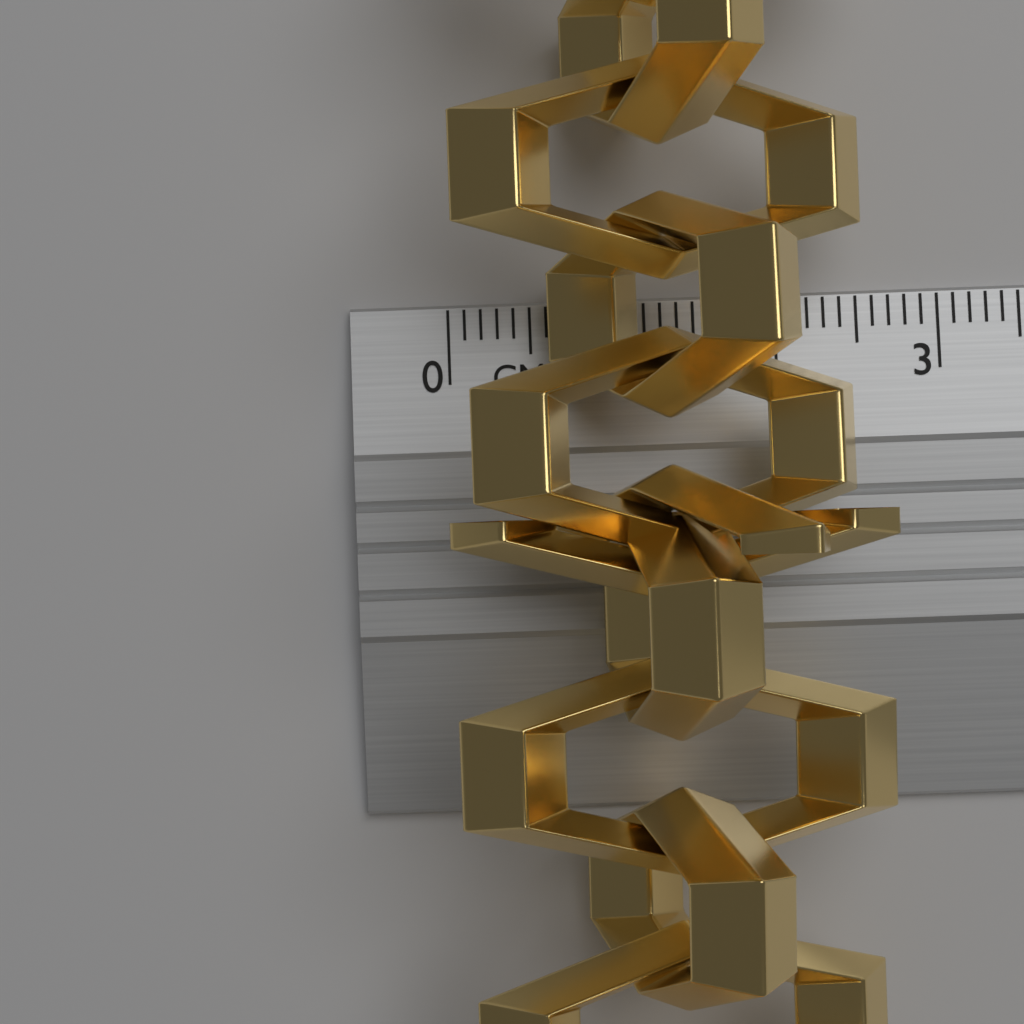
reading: 2.5 cm
